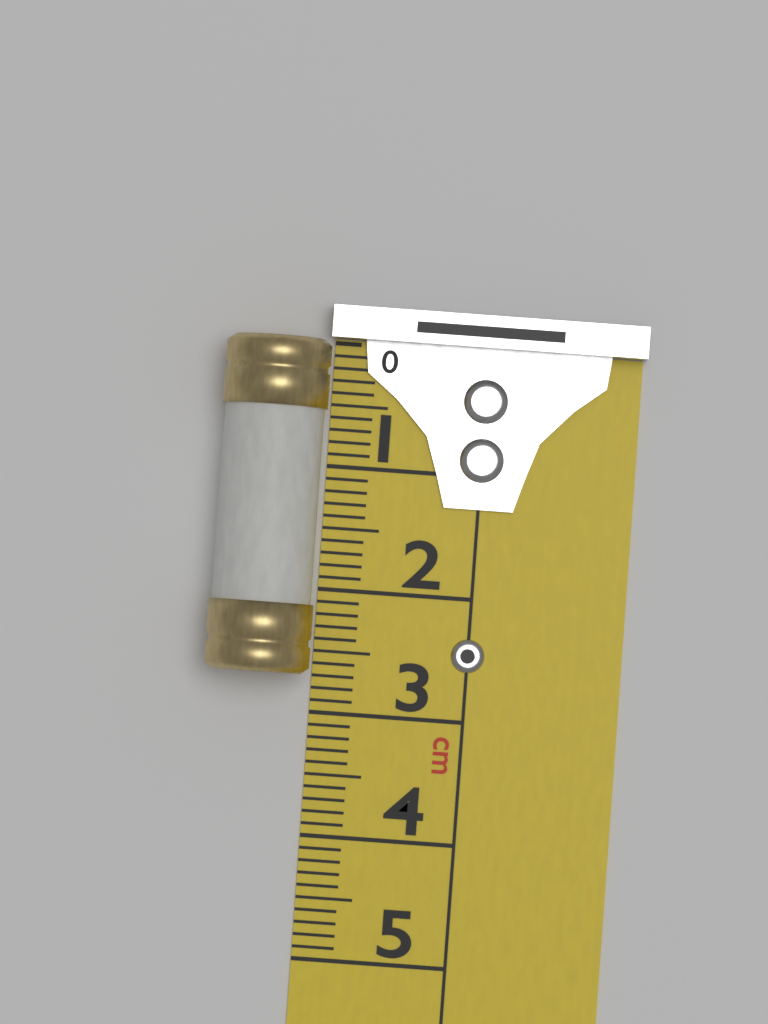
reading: 2.7 cm
